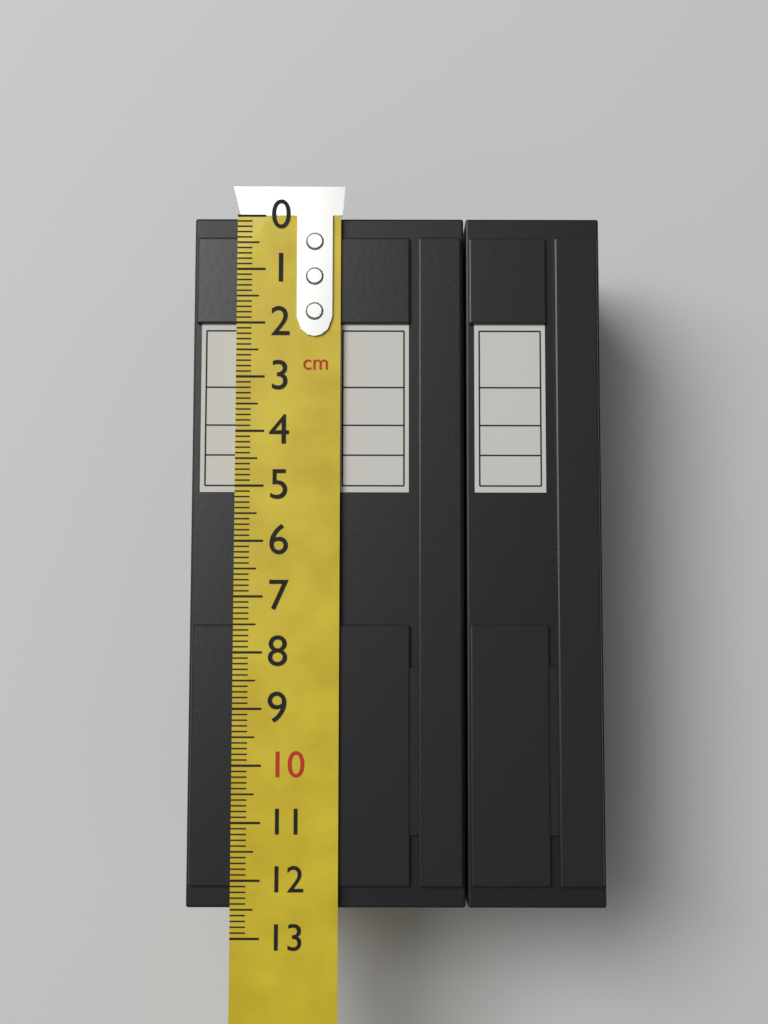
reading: 12.5 cm
